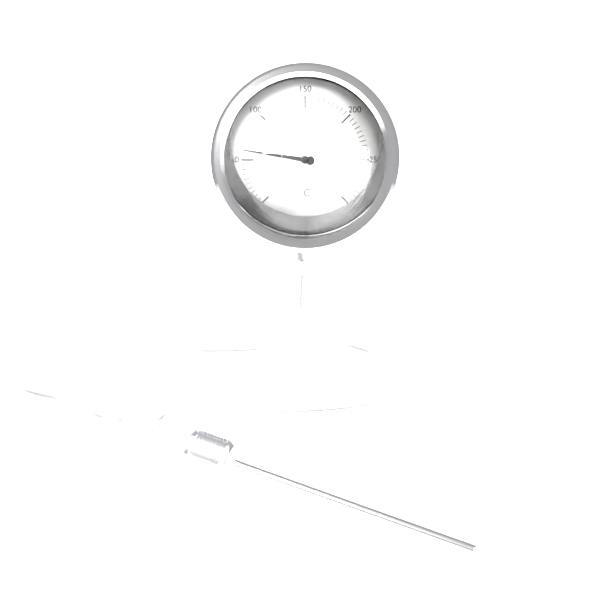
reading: 60 °C
